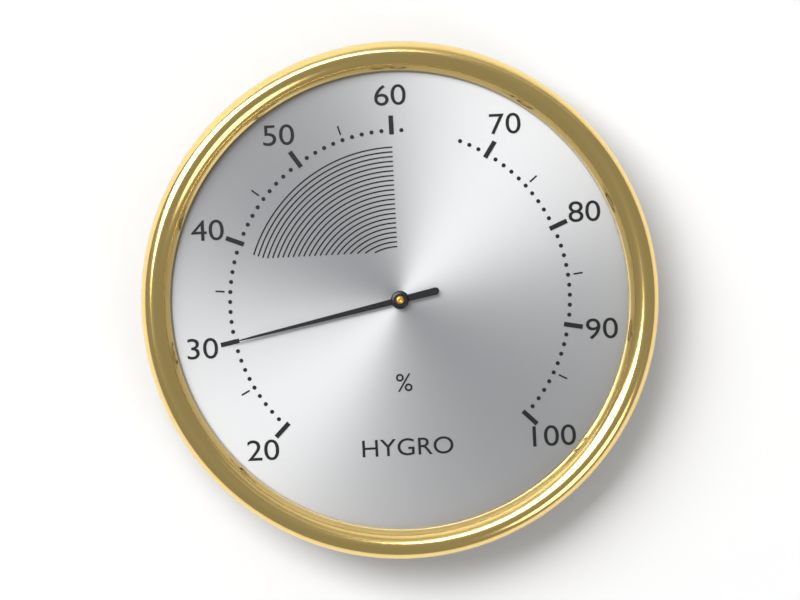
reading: 30 %
